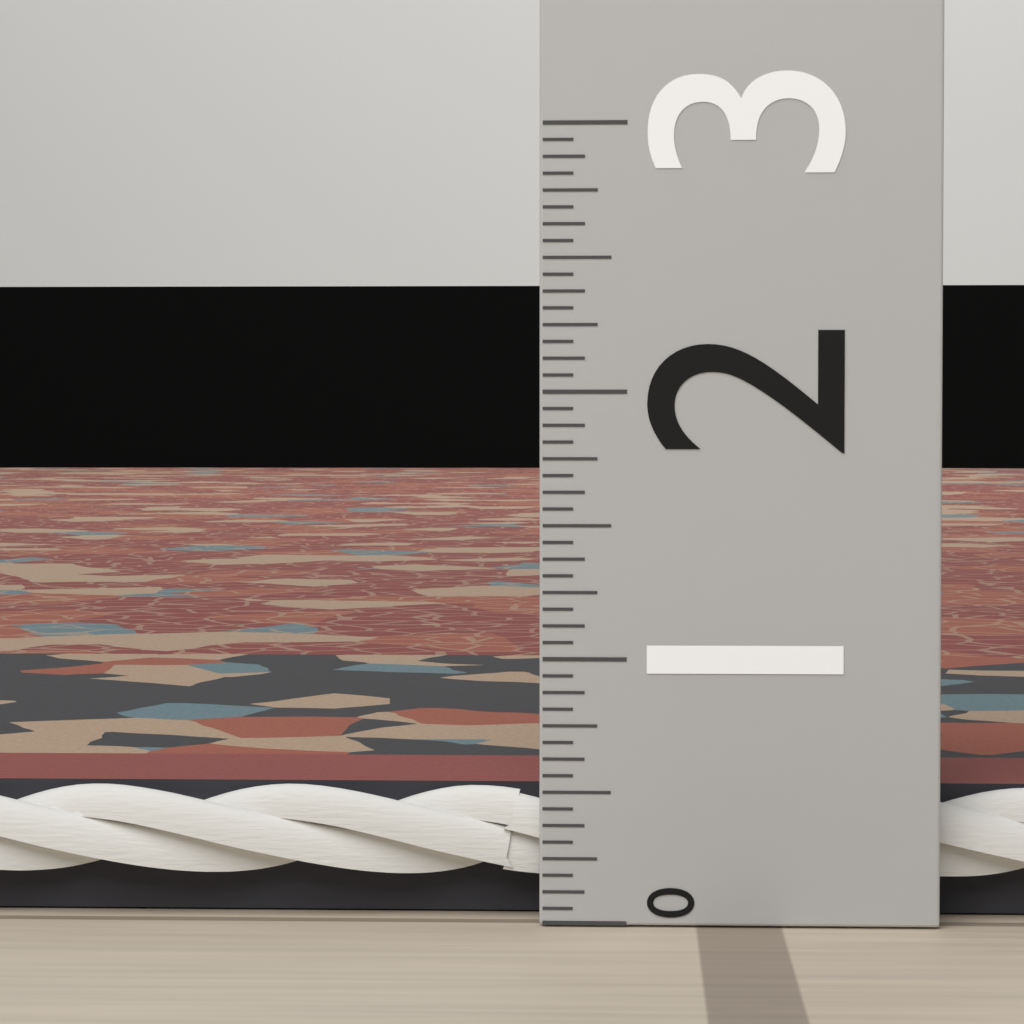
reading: 0.5000 (no unit)
